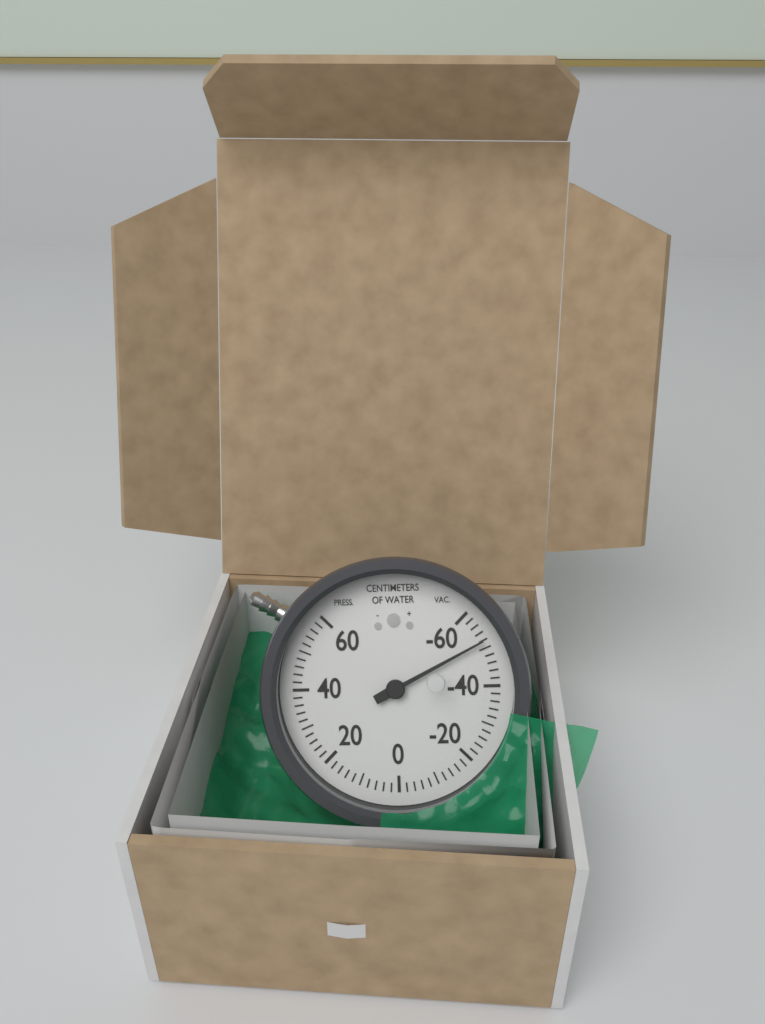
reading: -52 cmH2O
